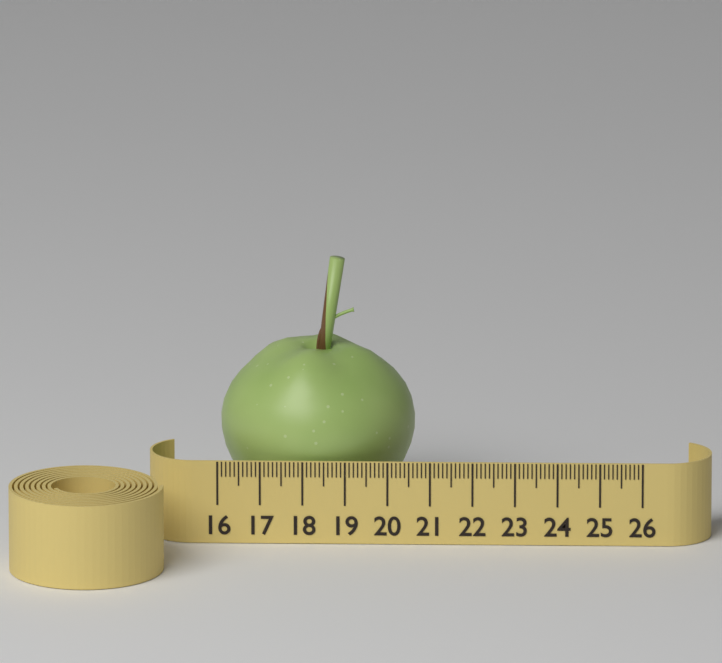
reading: 20.6 (no unit)
